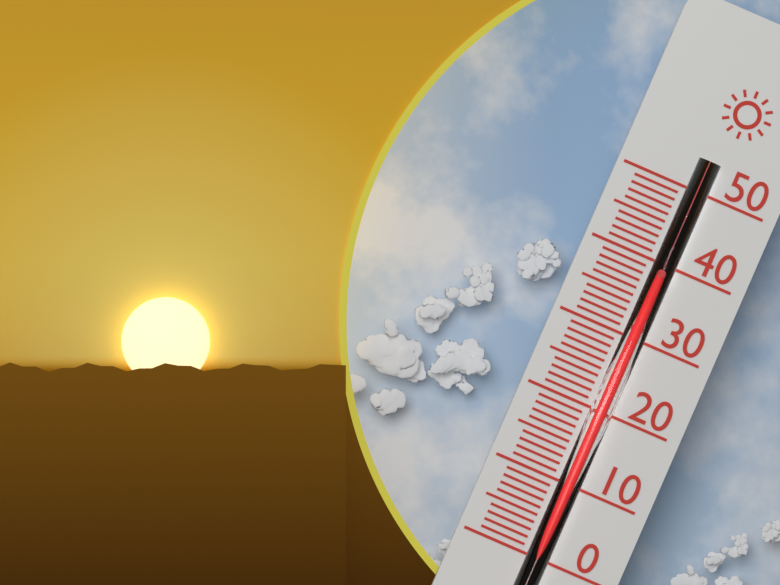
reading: 38 (no unit)
